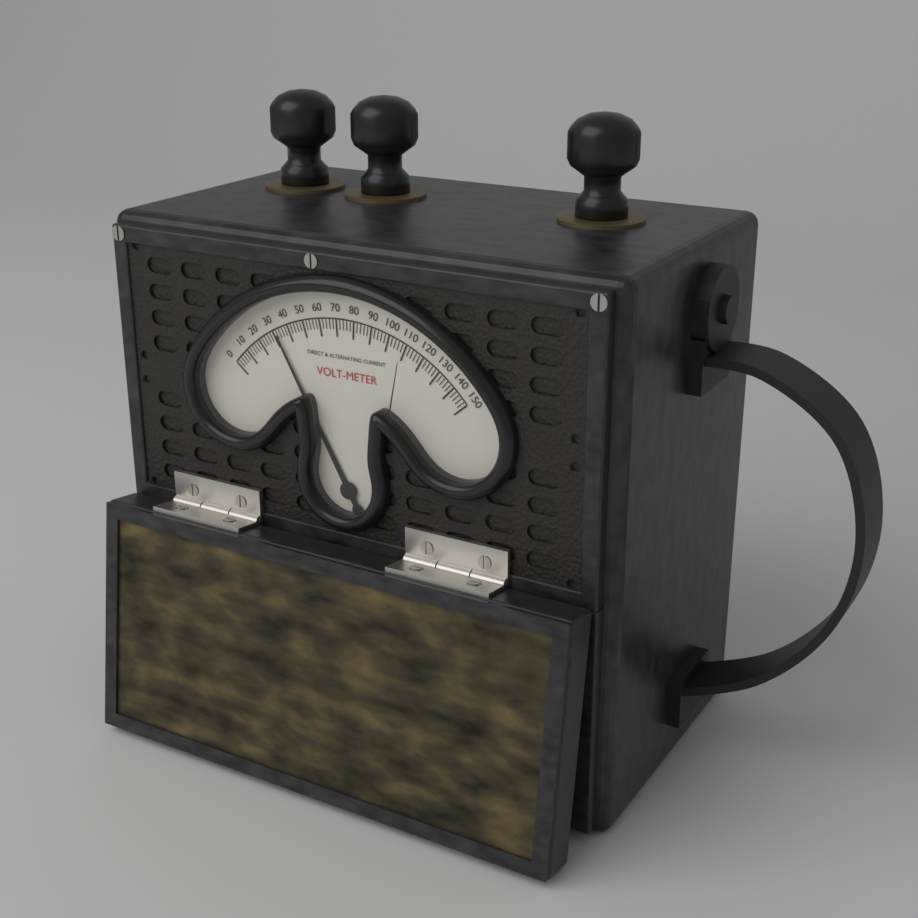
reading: 32 V
